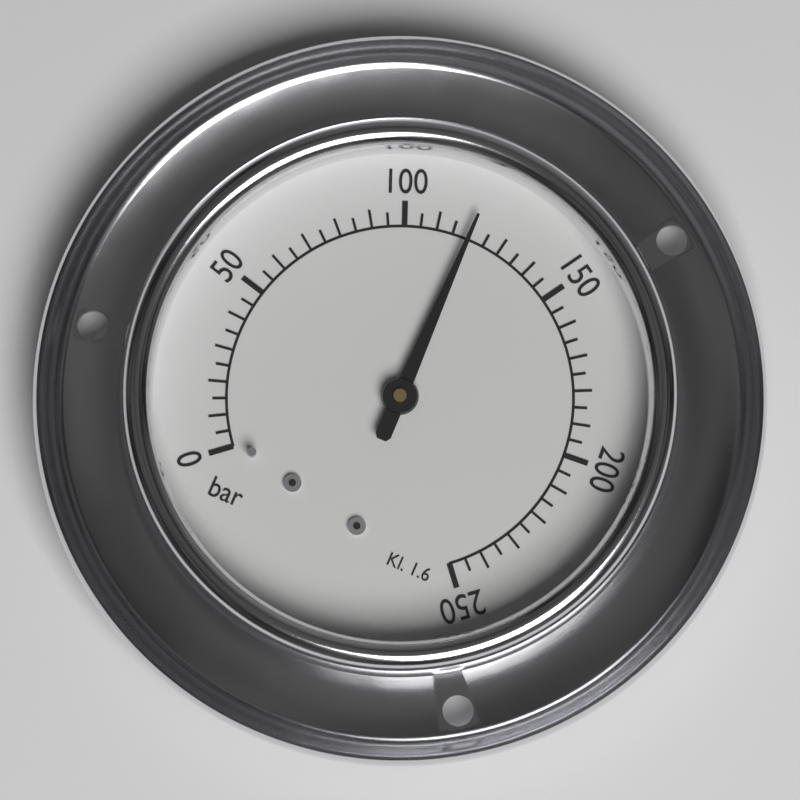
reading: 120 bar
